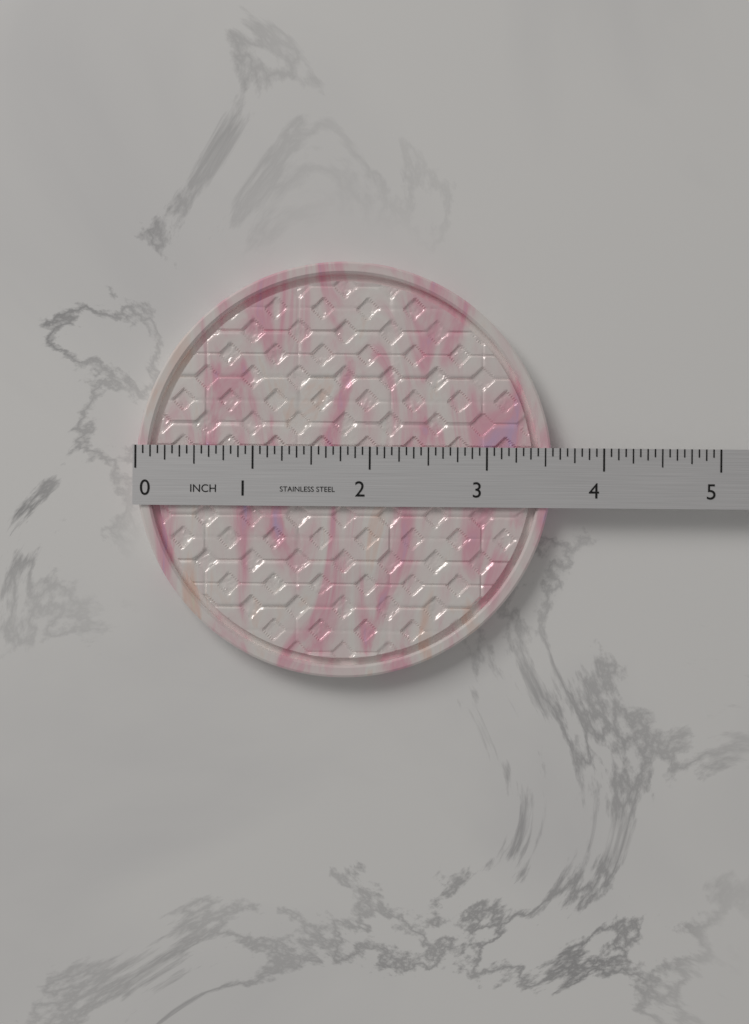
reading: 3.5625 in
